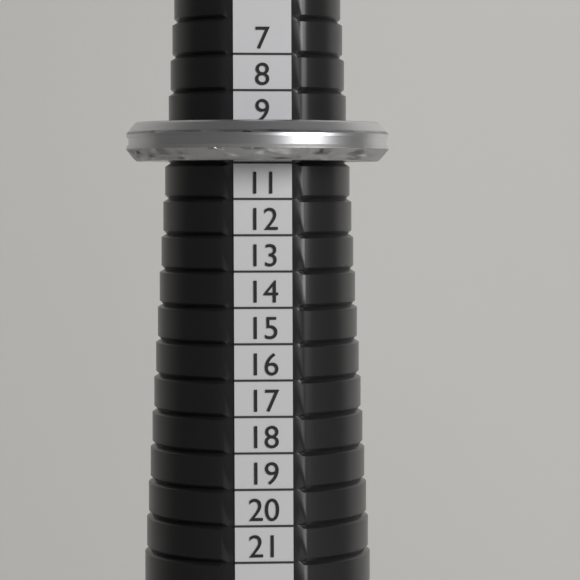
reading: 10 (no unit)
